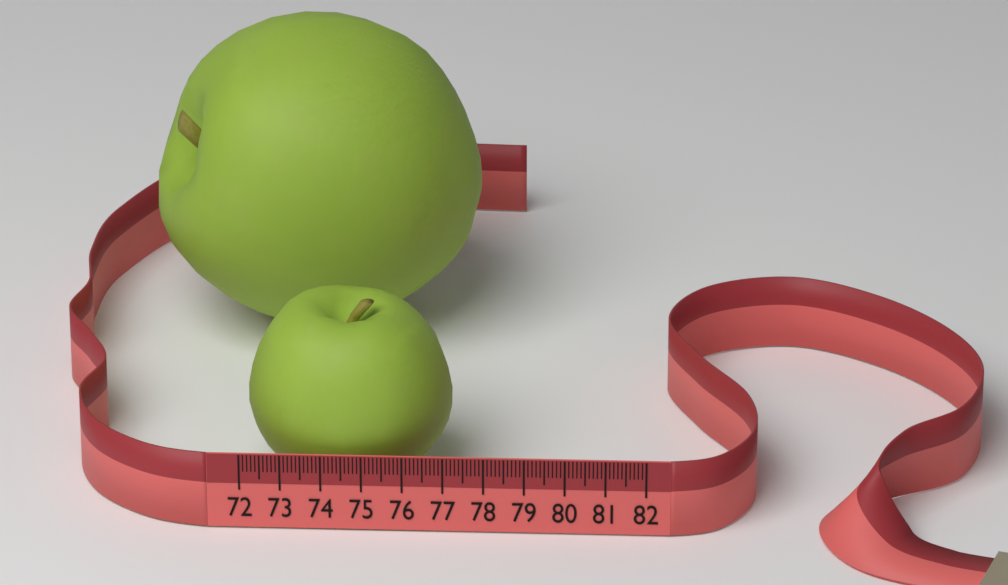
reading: 77.1 (no unit)
